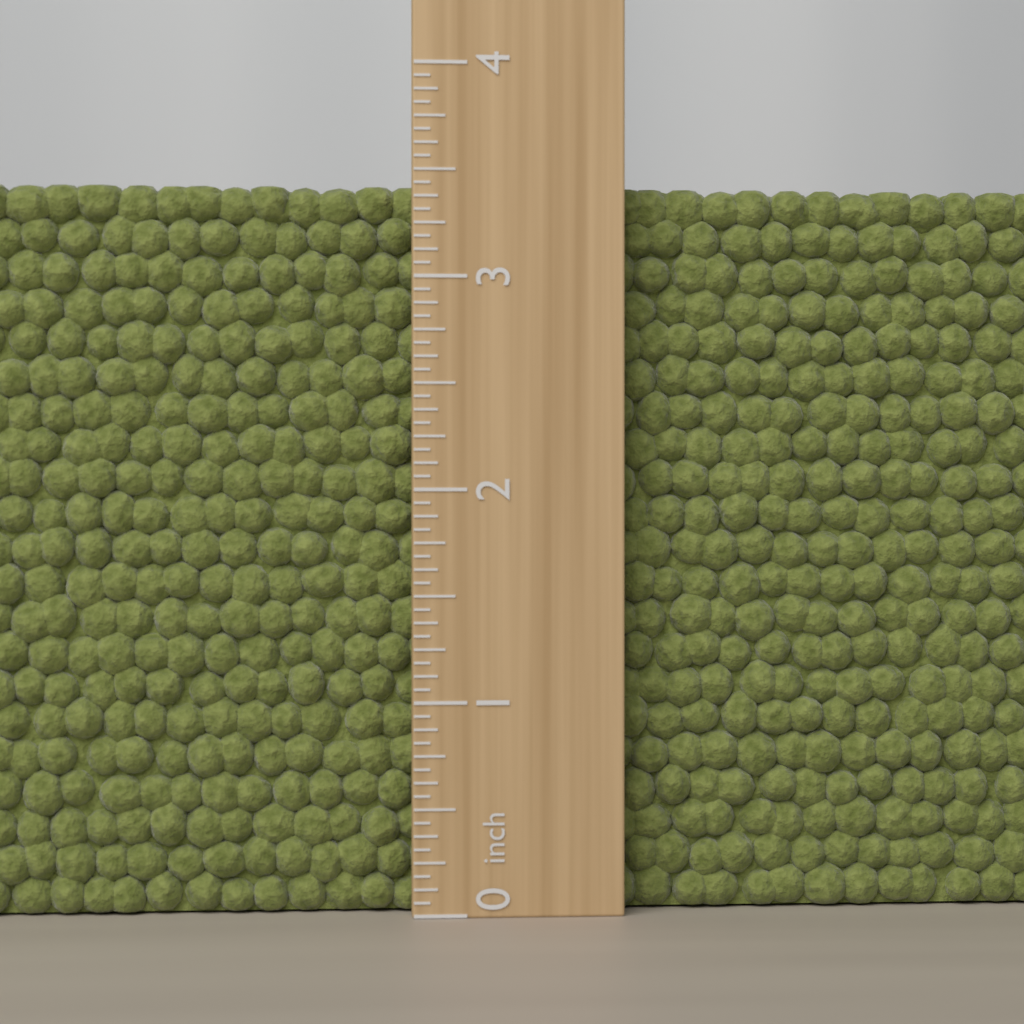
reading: 3.4375 inch
